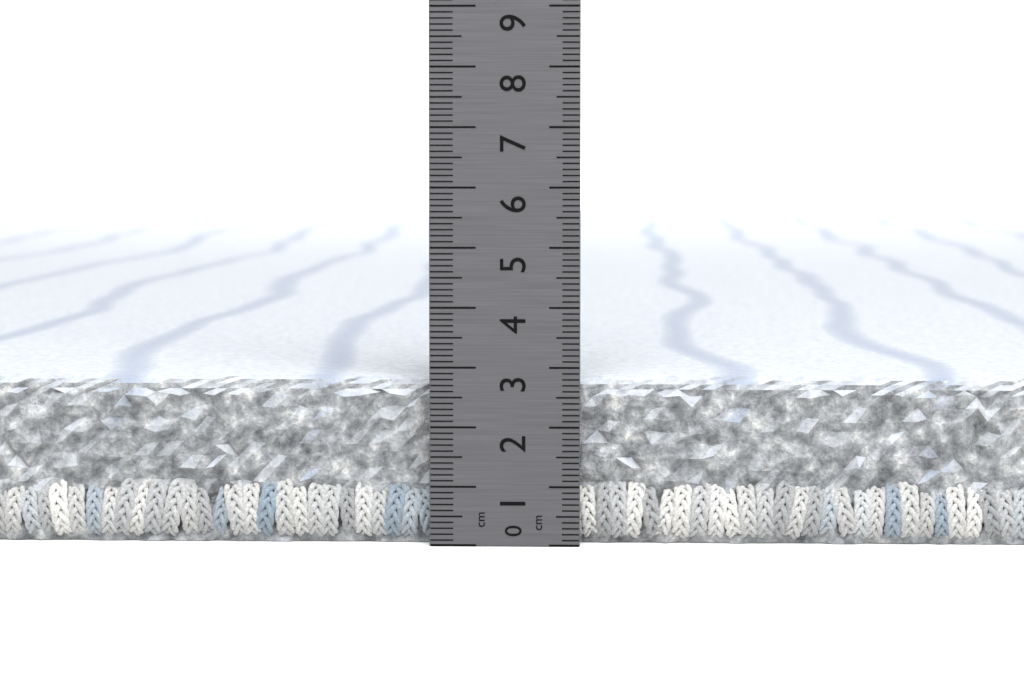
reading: 2.8 cm
